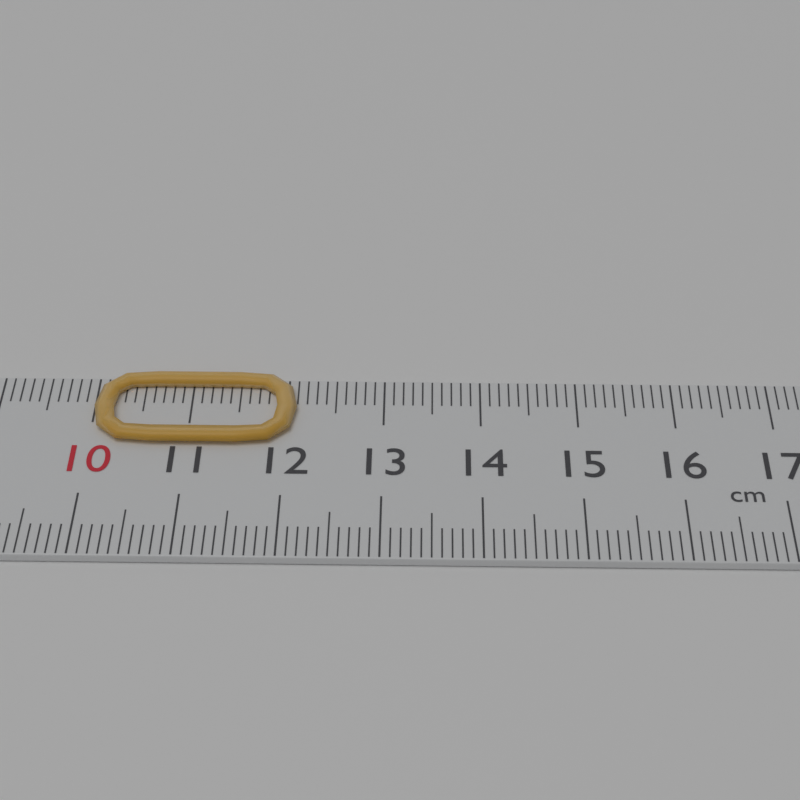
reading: 12.1 cm
